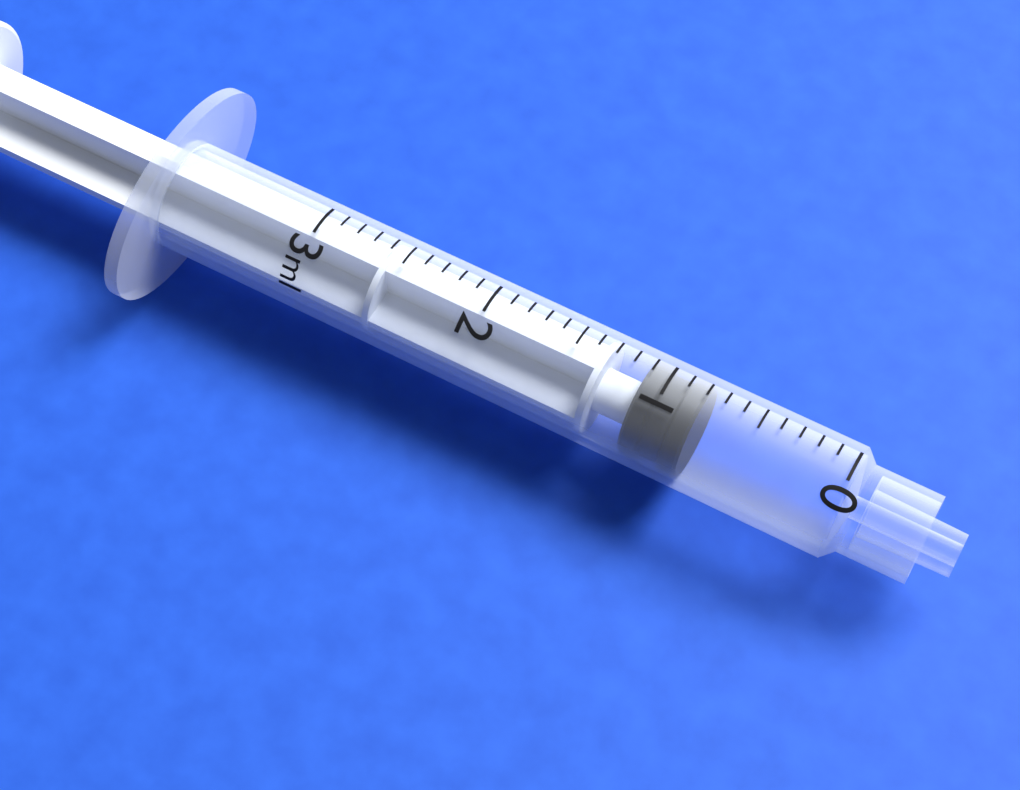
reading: 0.8 ml
